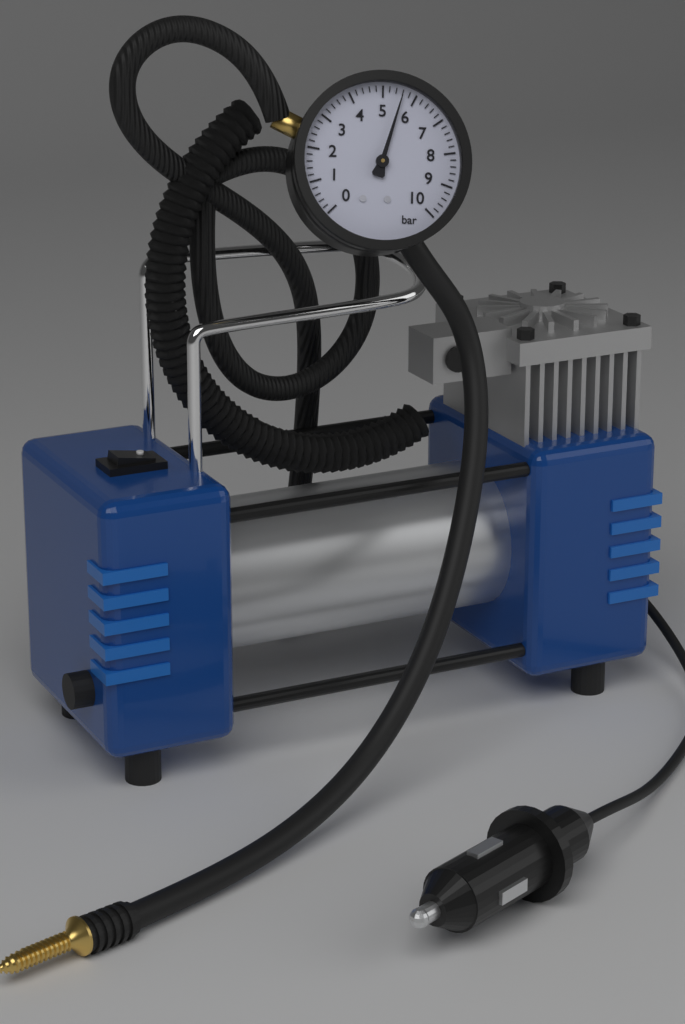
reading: 5.6 bar
